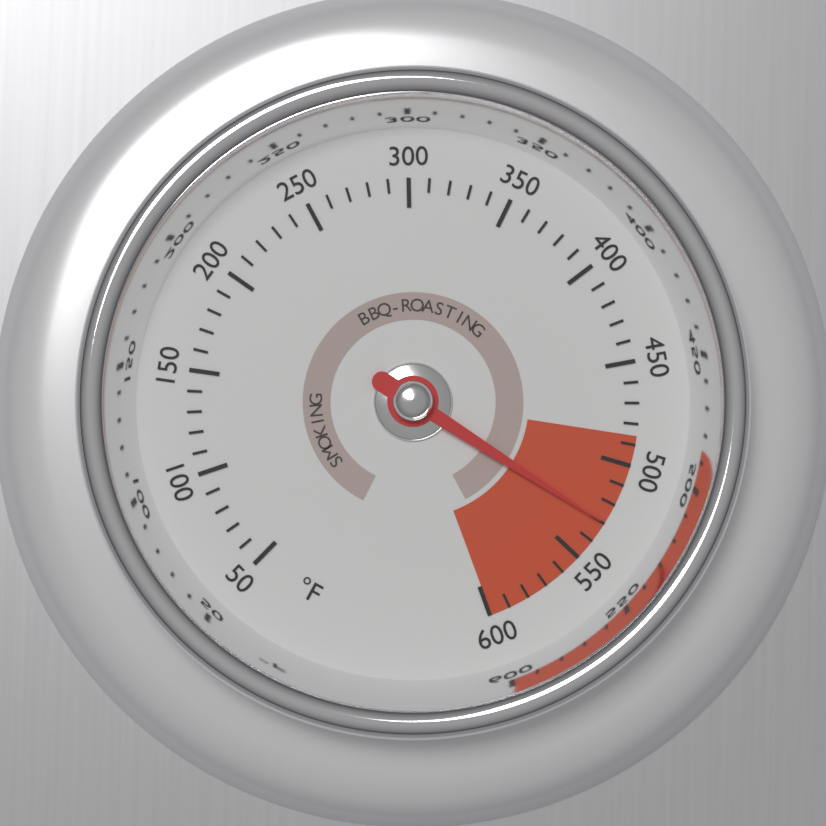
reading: 530 °F
